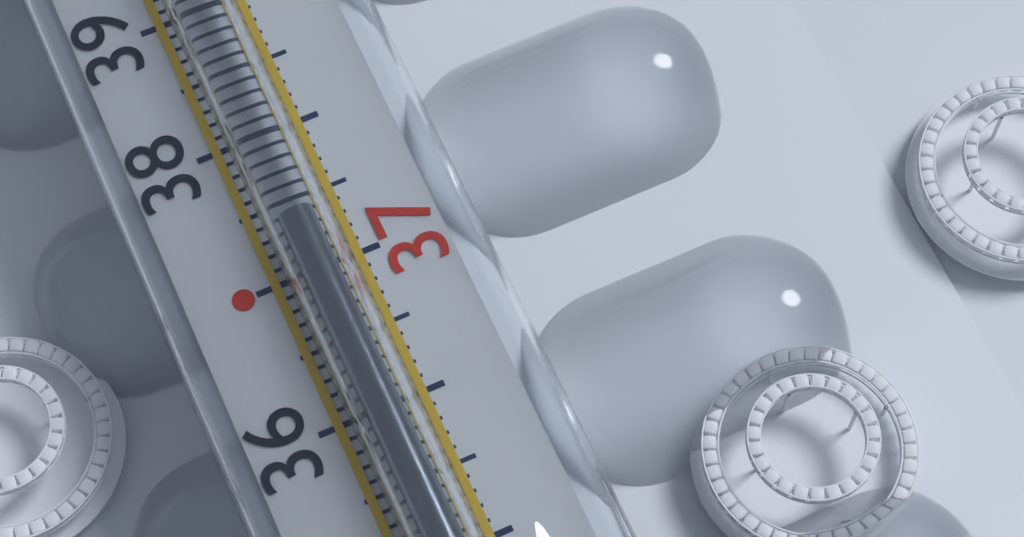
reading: 37.3 °C
